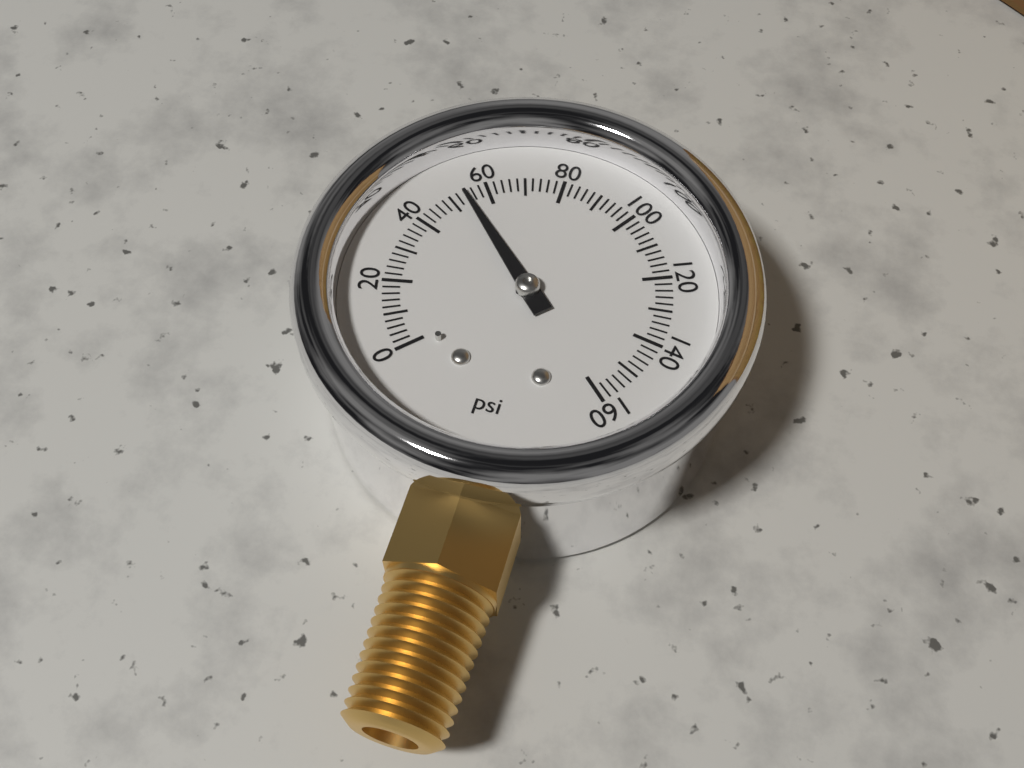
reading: 54 psi
